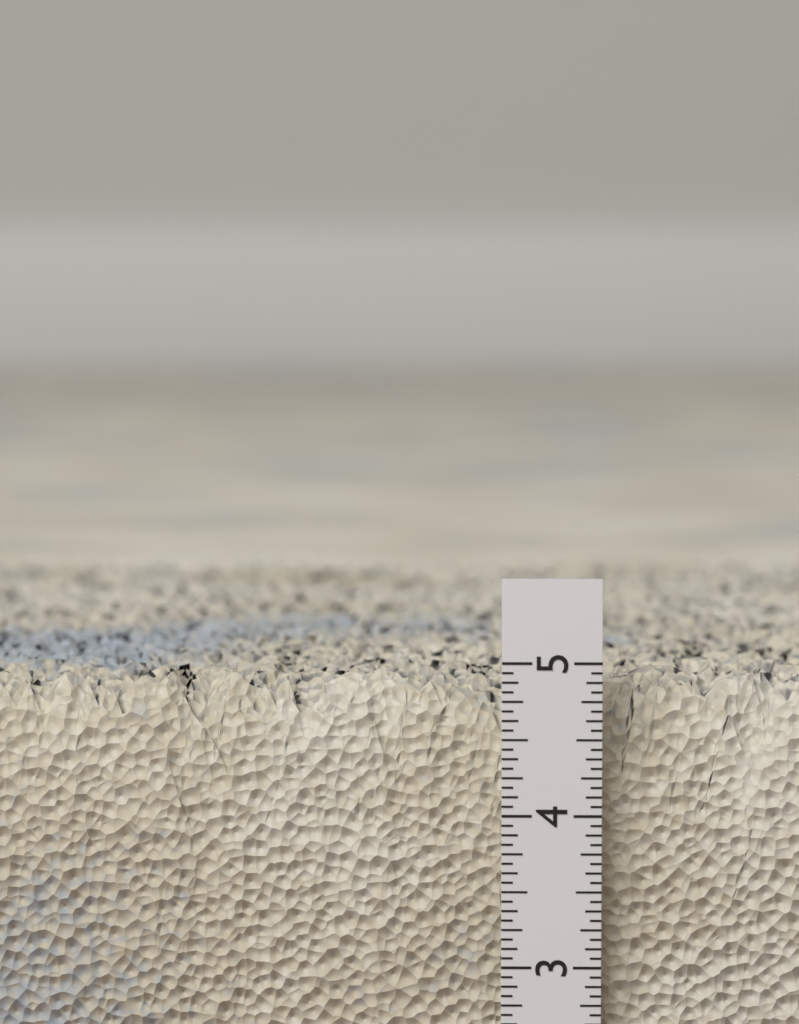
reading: 4.8750 in
